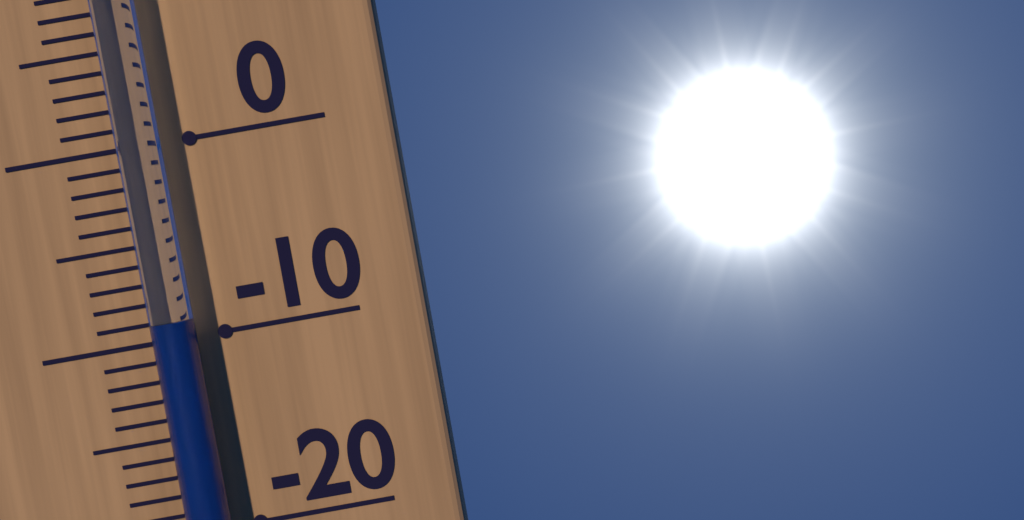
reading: -9 °C
